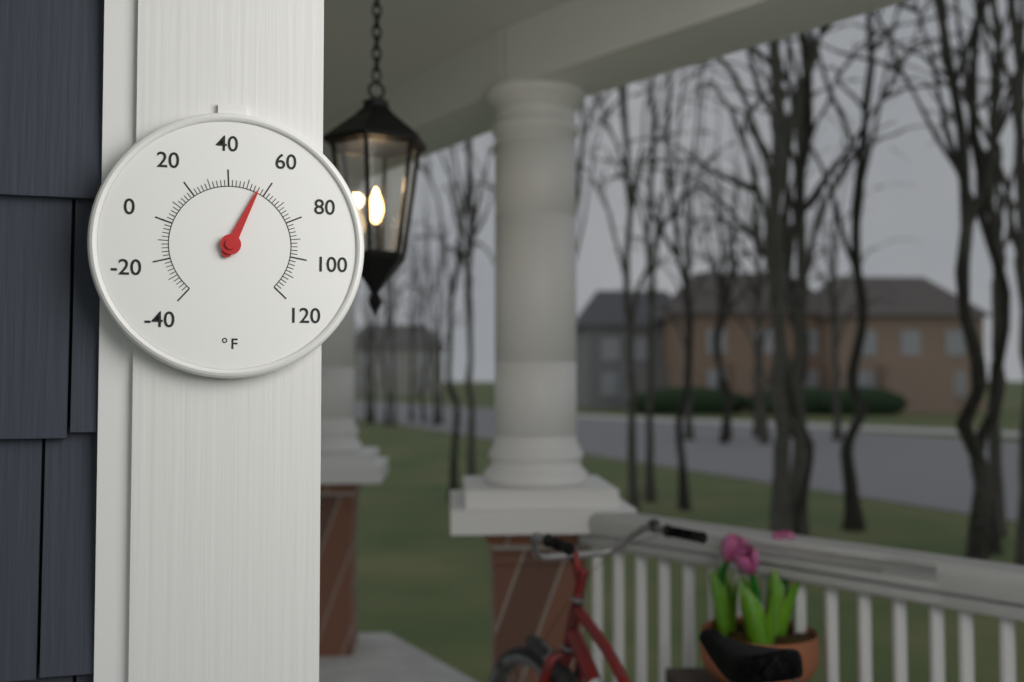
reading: 56 °F
